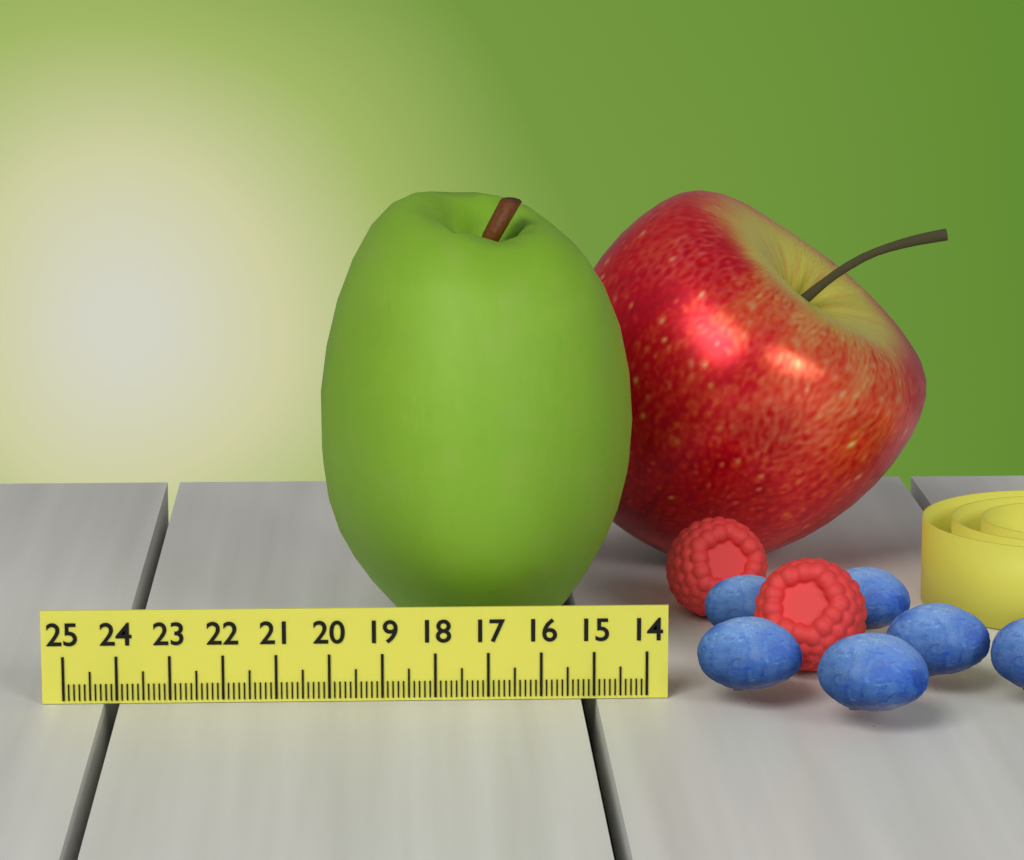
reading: 20.2 (no unit)
